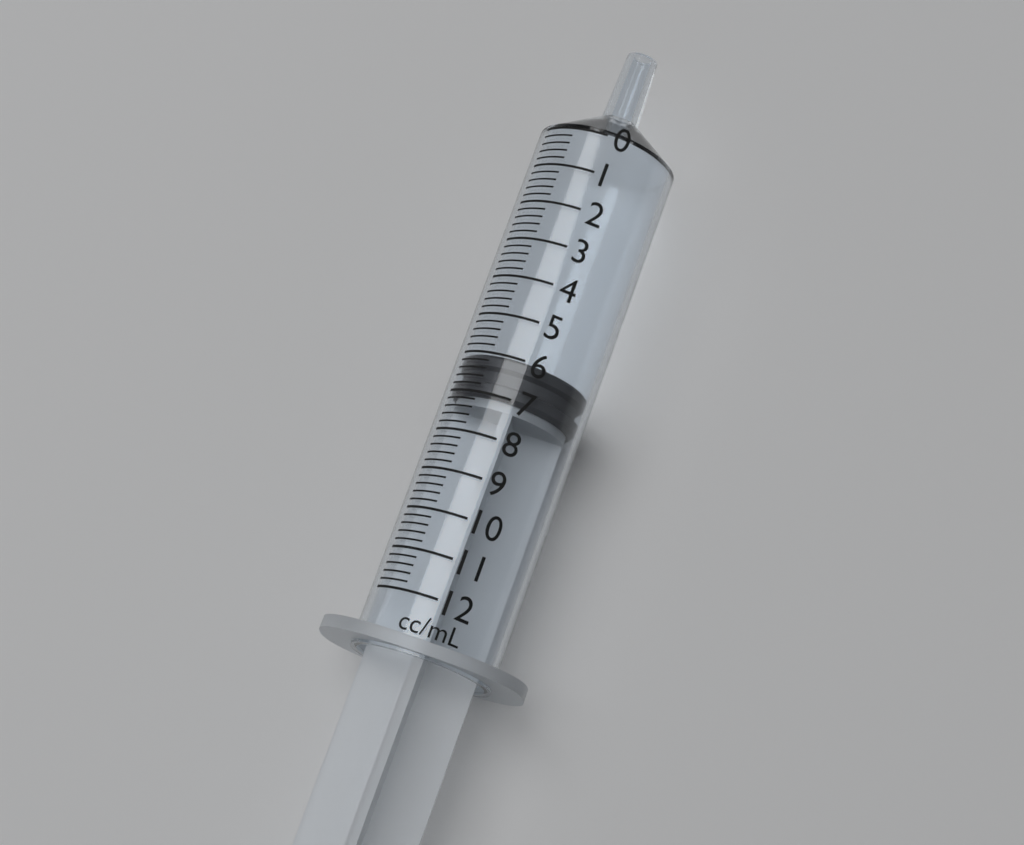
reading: 6.0 ml
